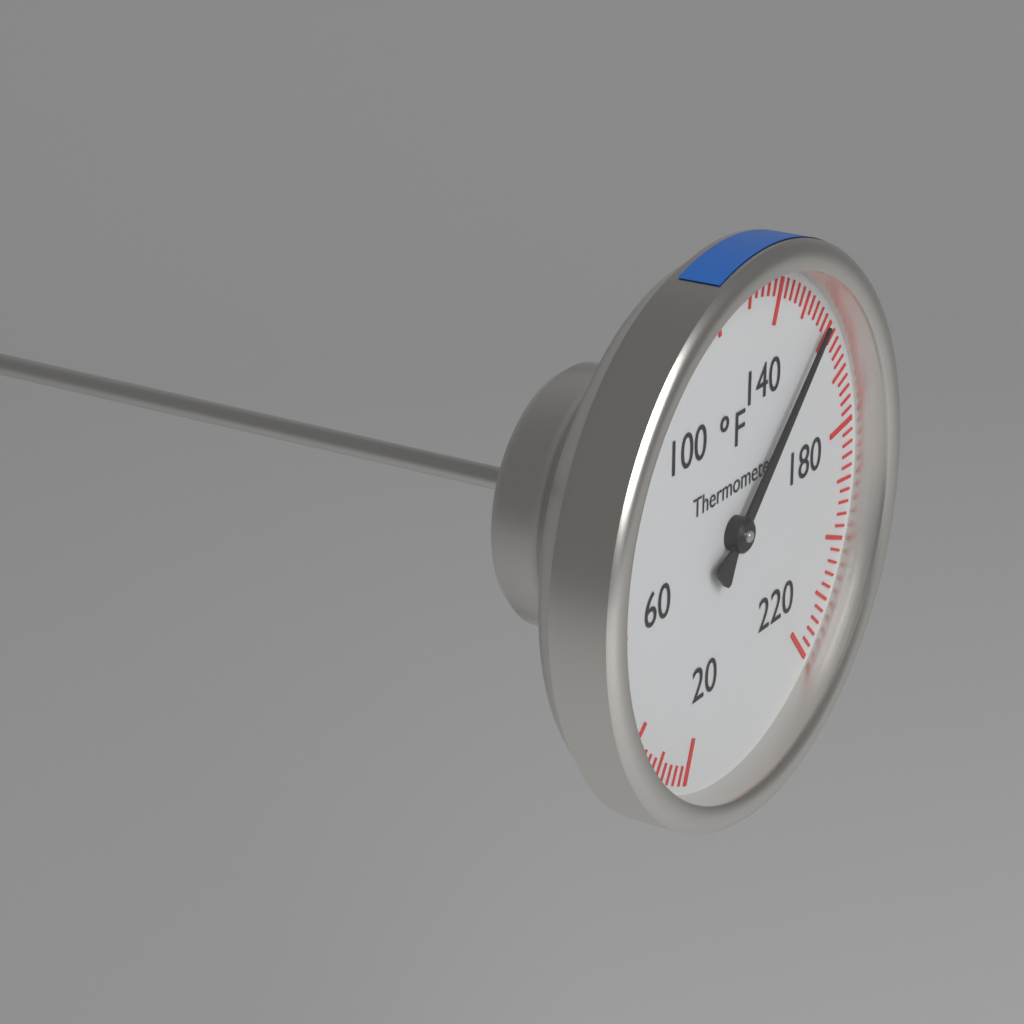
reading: 158 °F
